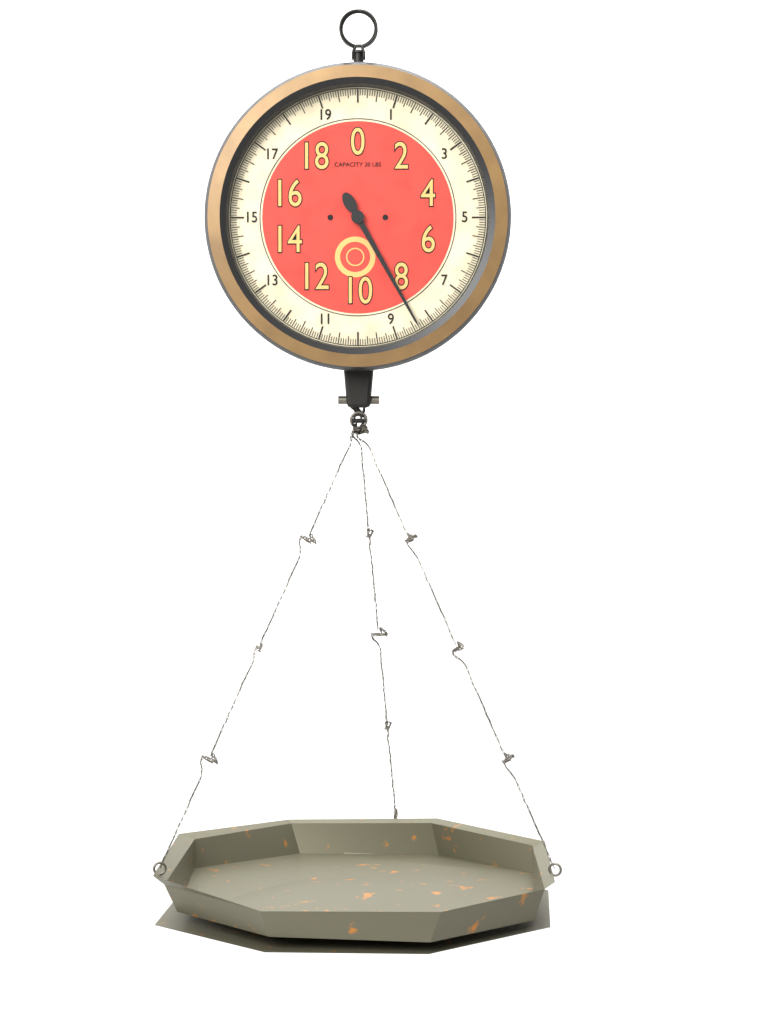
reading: 8.3750 lbs
